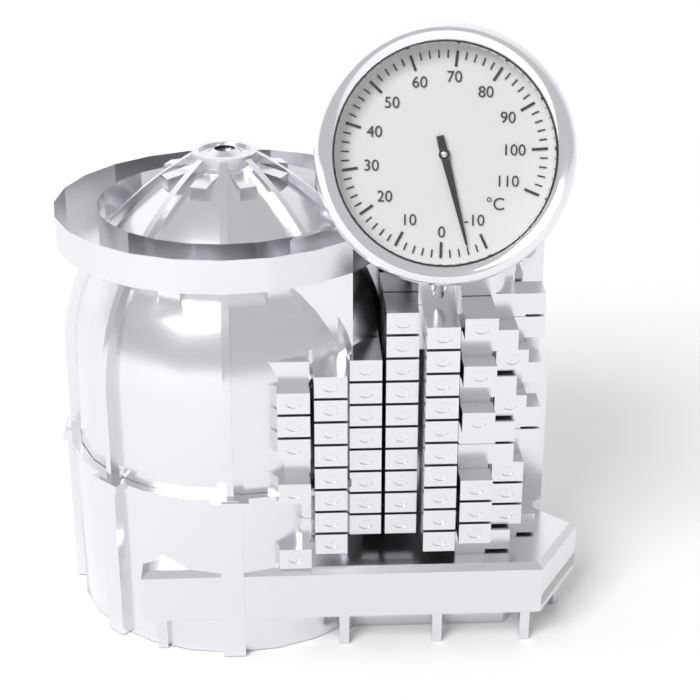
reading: -6 °C
